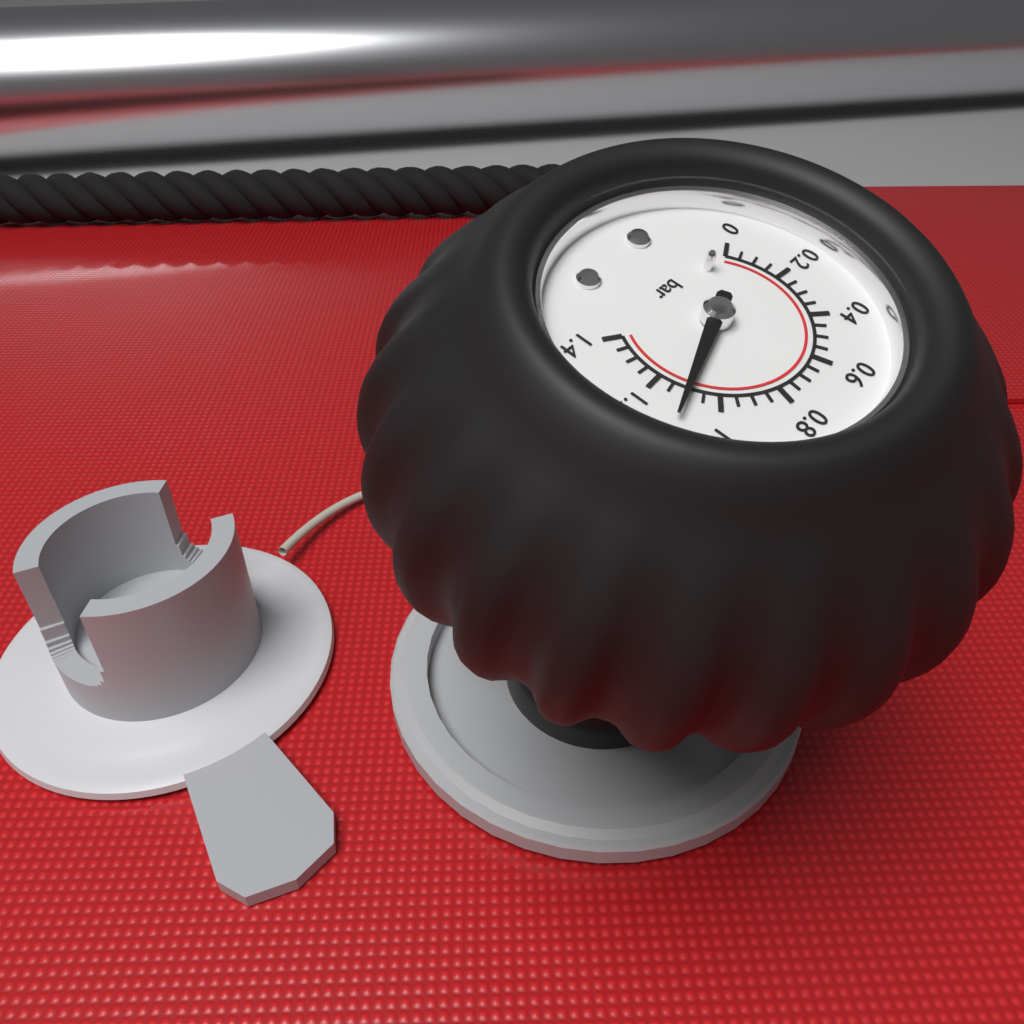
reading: 1.10 bar
